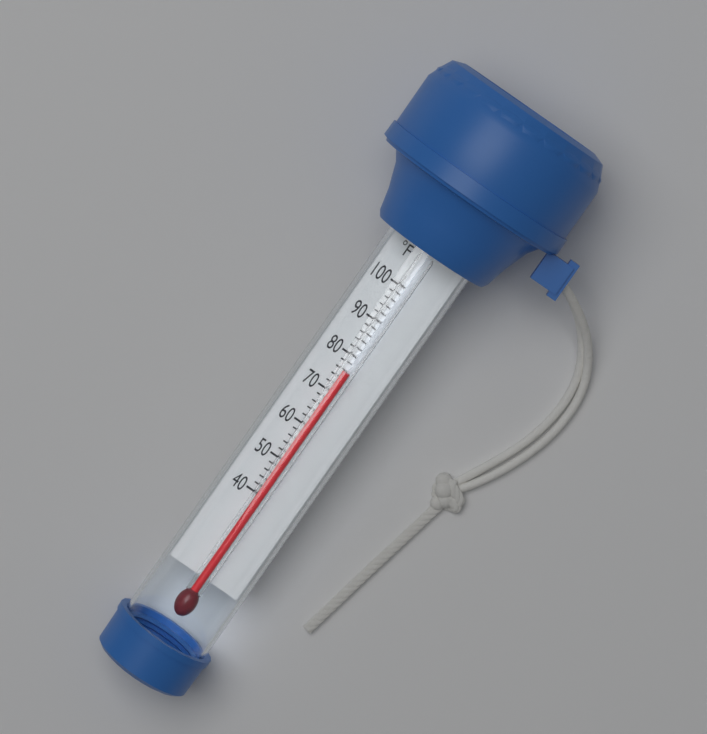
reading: 76 °F
